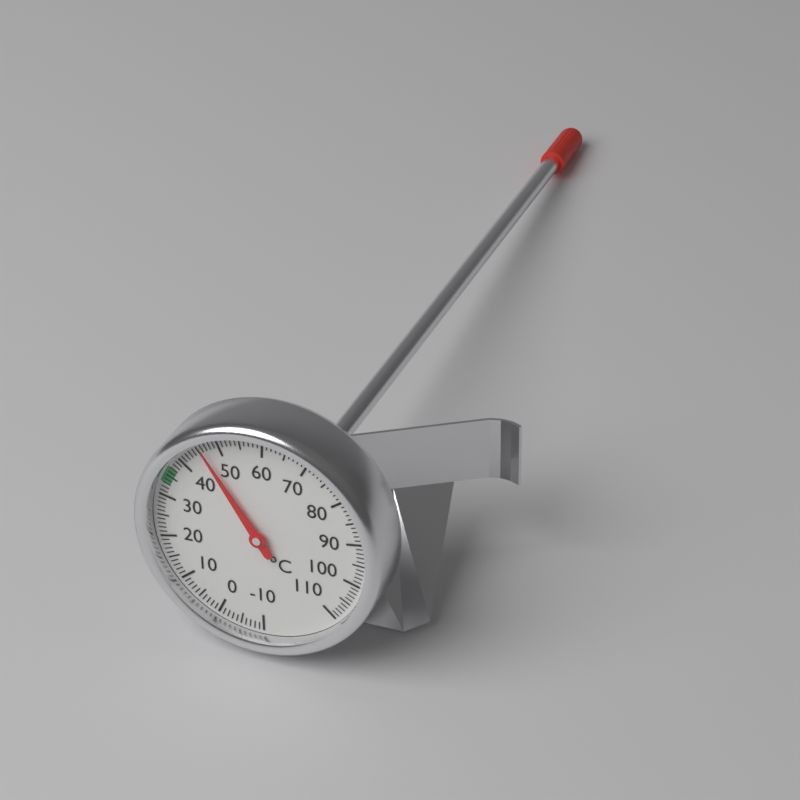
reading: 46 °C
